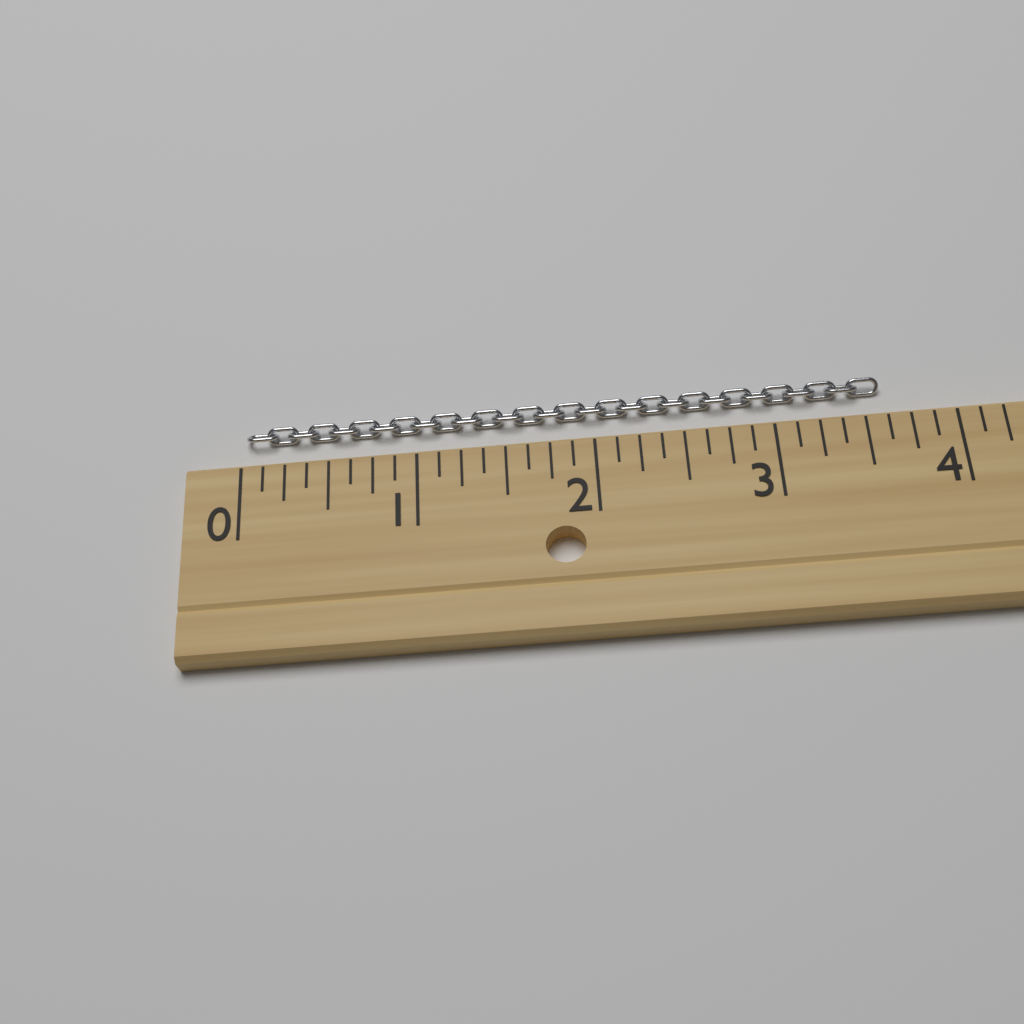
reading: 3.625 (no unit)
